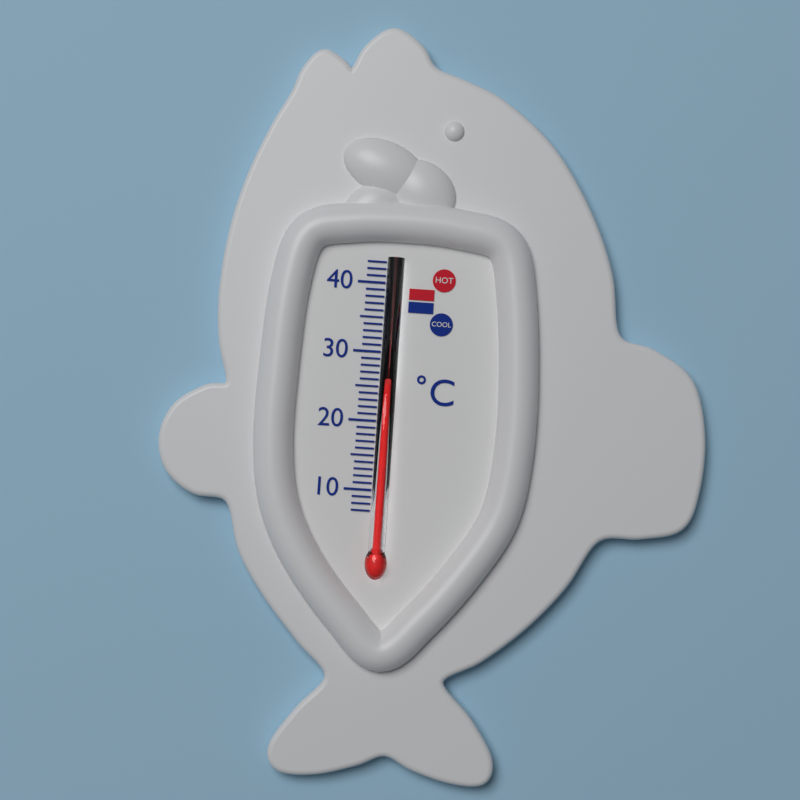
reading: 25 °C
